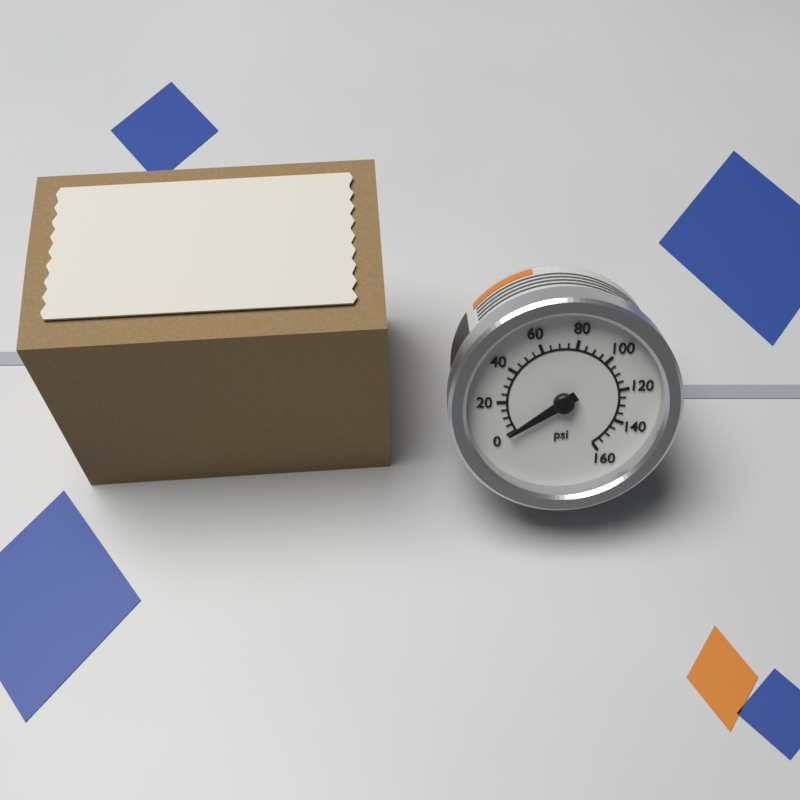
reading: 0 psi
